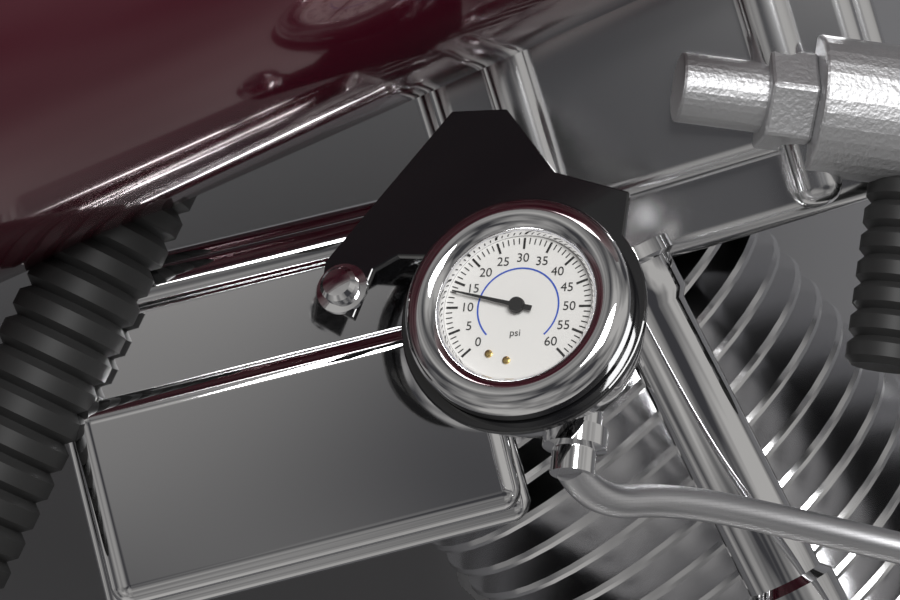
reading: 13 psi
